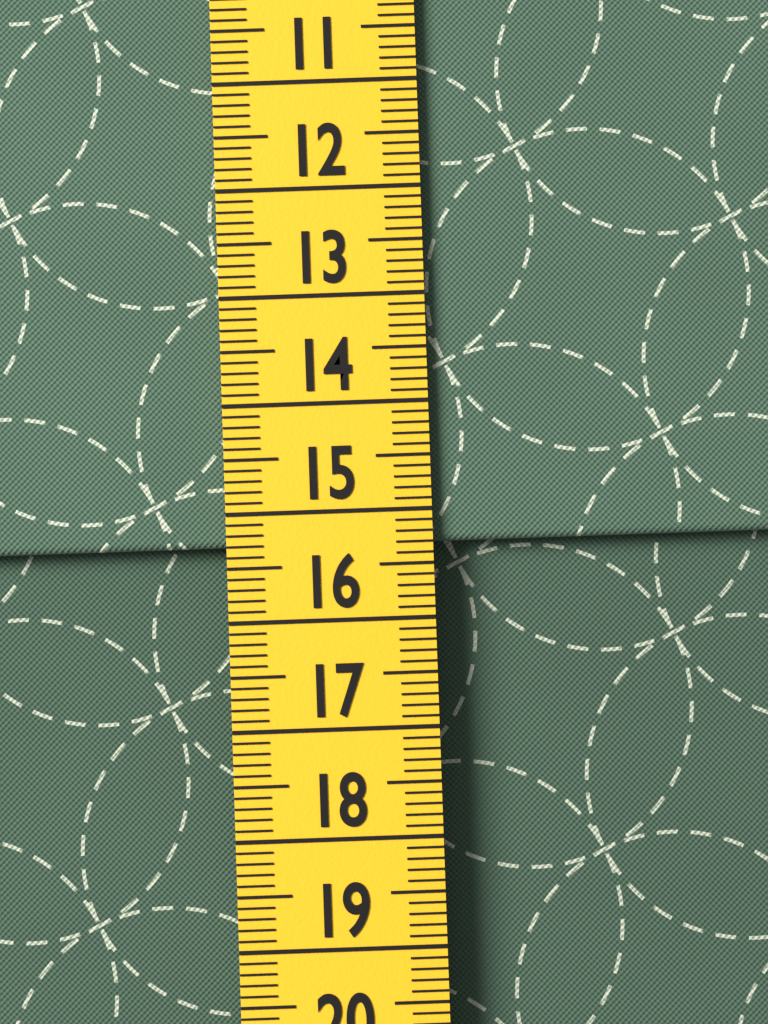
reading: 15.3 cm
